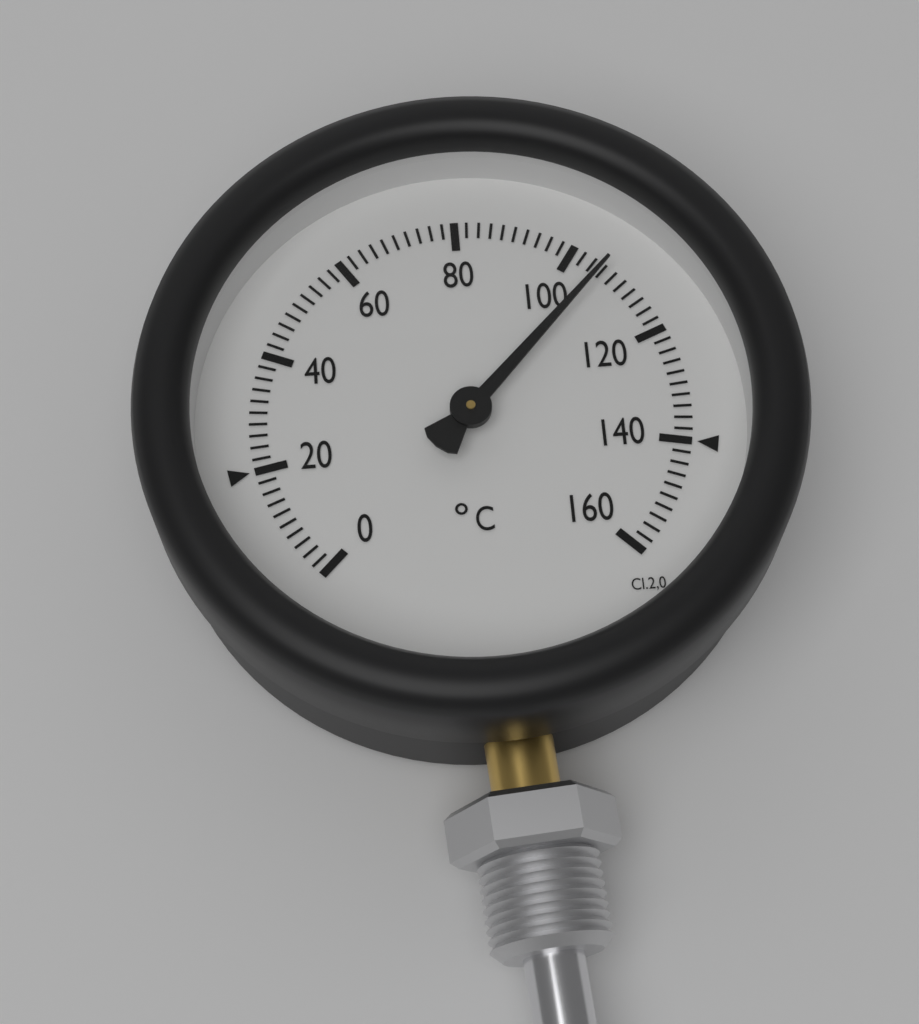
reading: 106 °C
